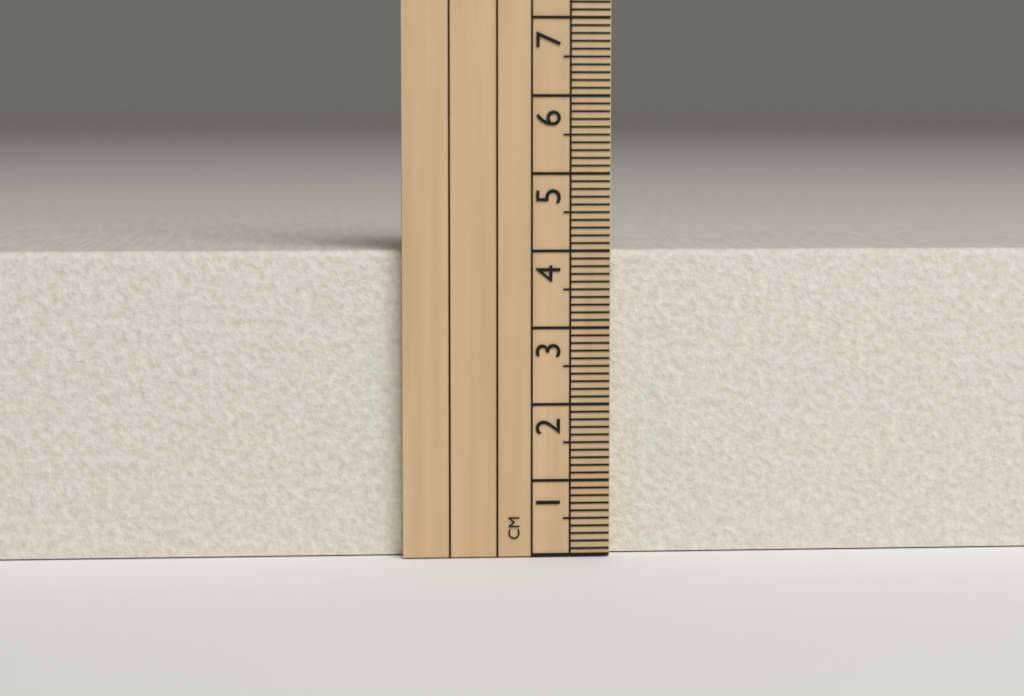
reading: 4.0 cm
